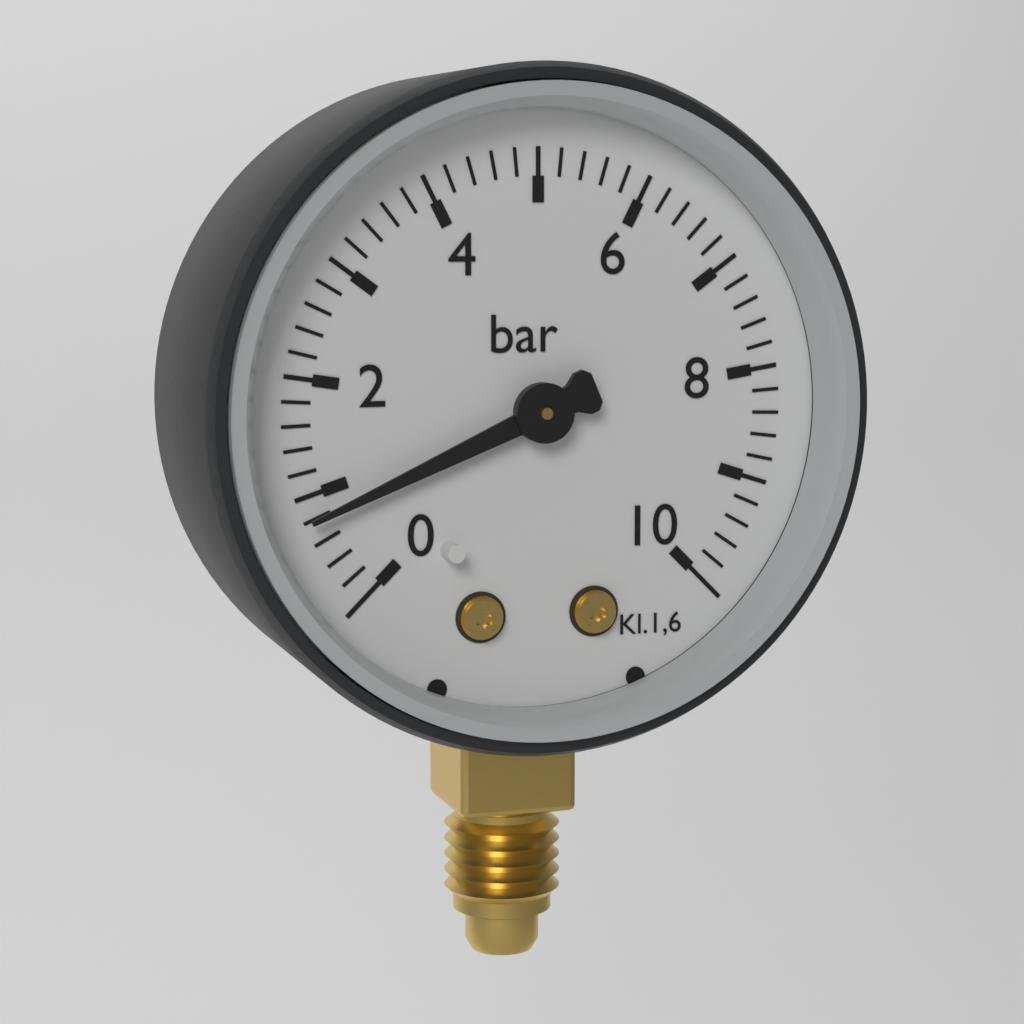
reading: 0.8 bar
